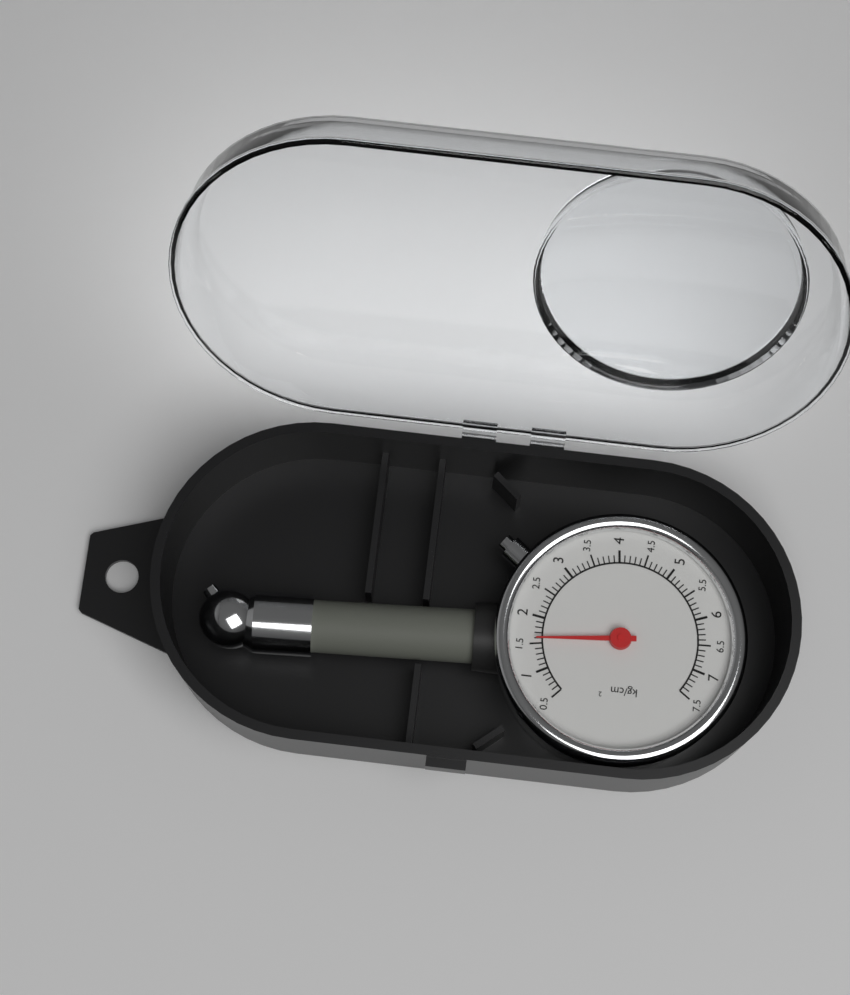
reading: 1.6 kg/cm²
